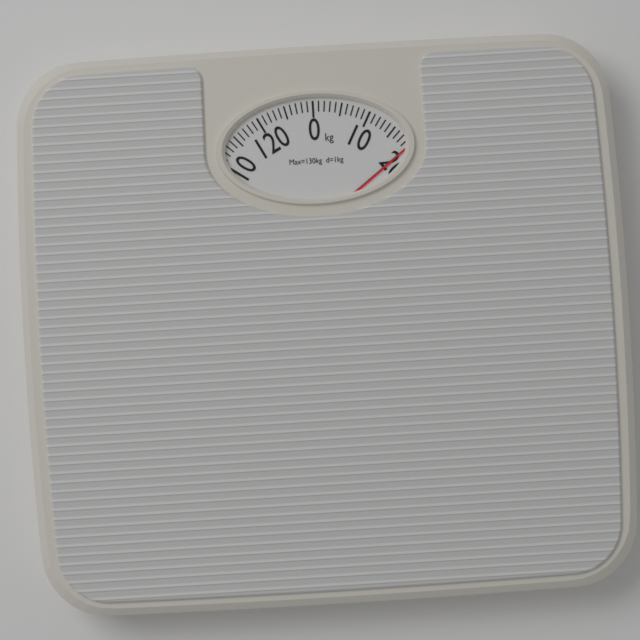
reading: 19 kg
